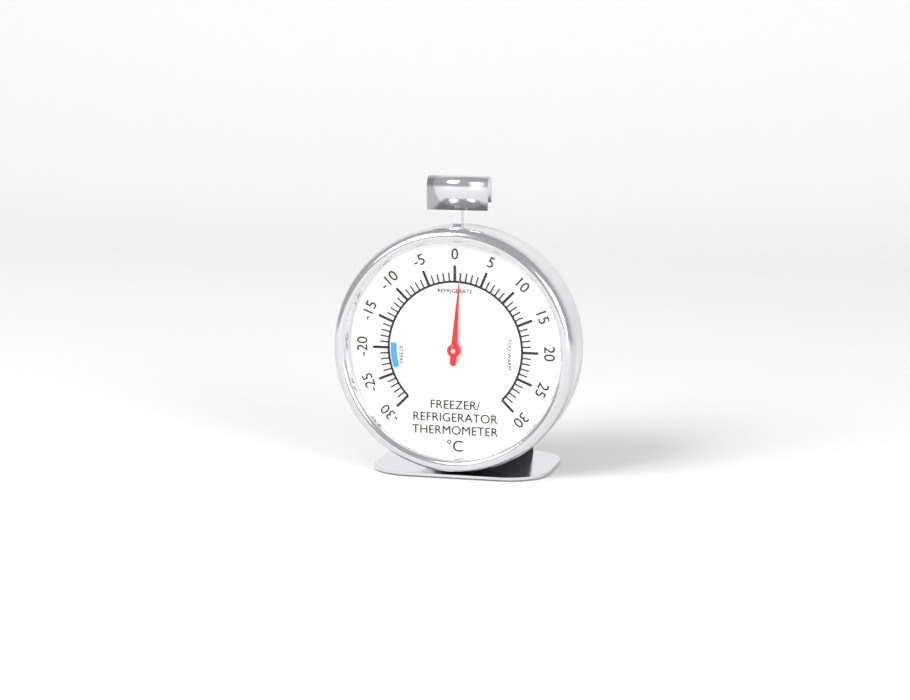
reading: 1 °C
